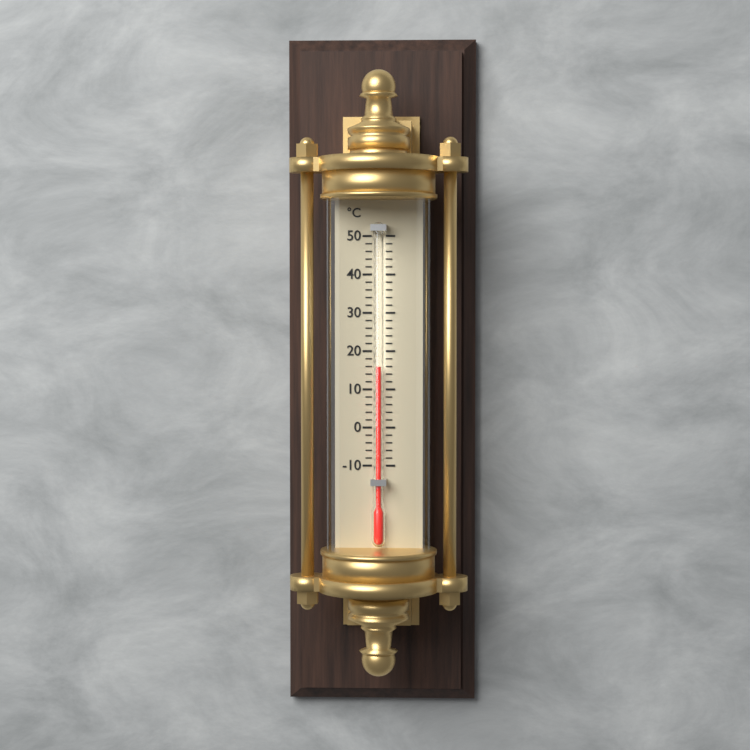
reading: 16 °C
